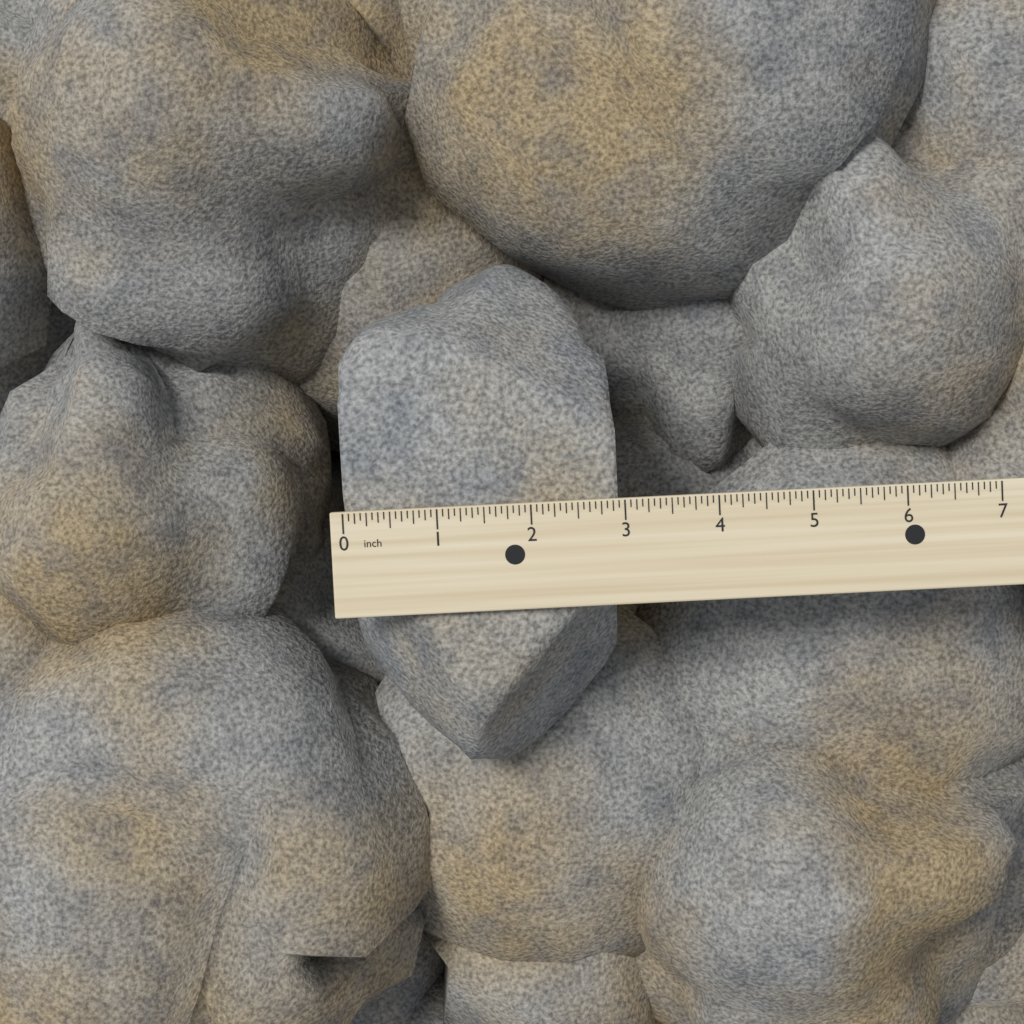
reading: 2.9375 inch
